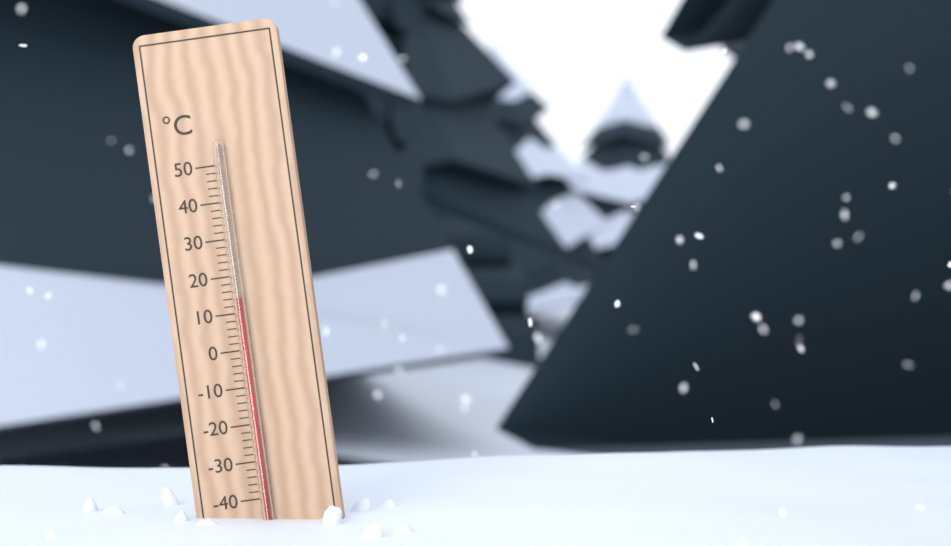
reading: 14 °C
